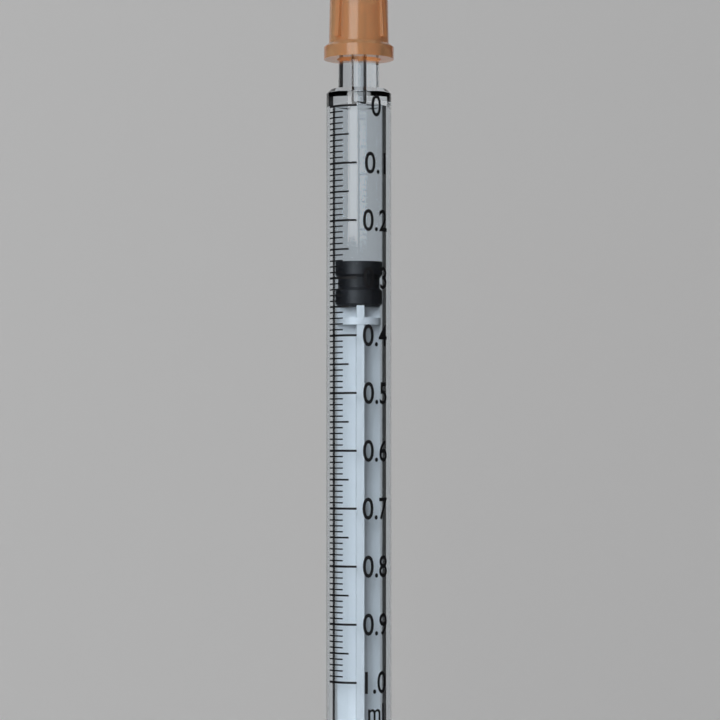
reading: 0.27 ml
